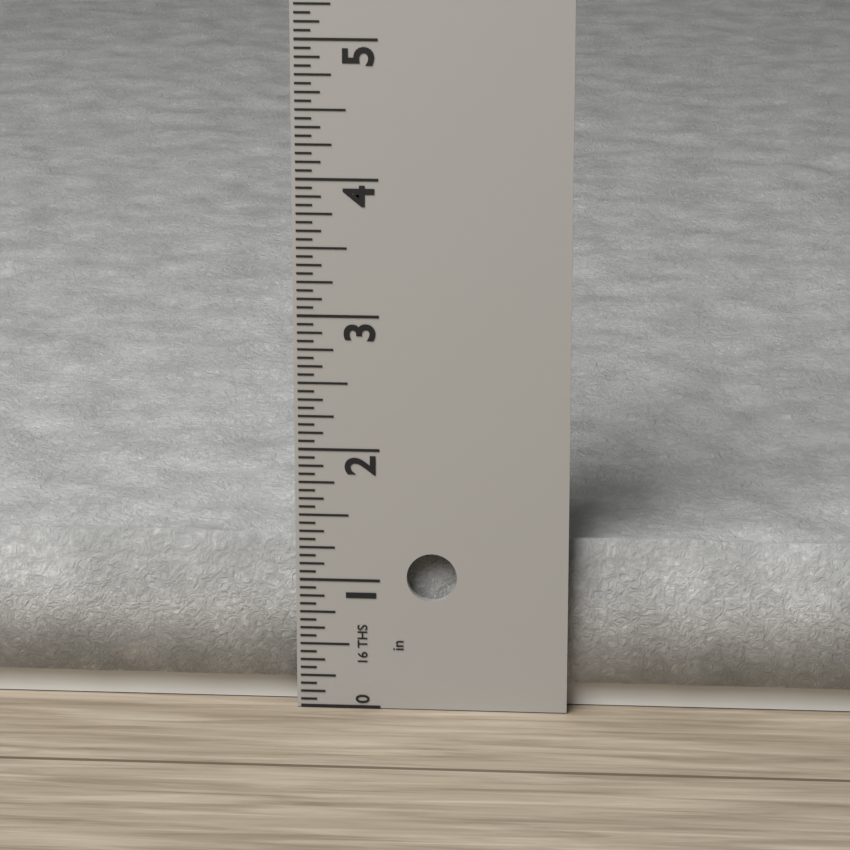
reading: 1.3125 in
